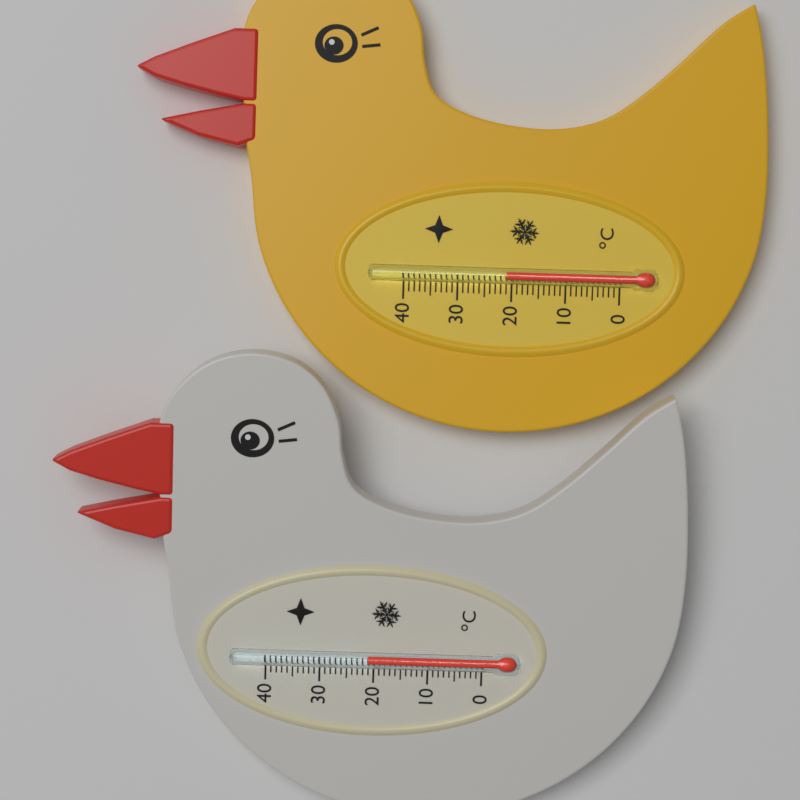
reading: 21 °C
